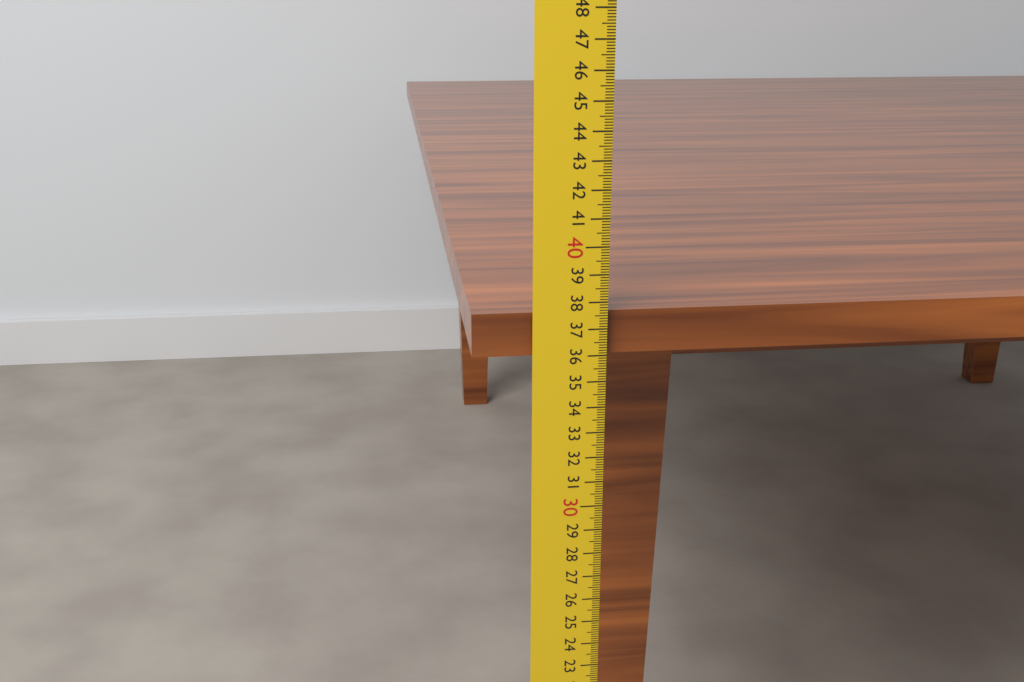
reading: 37.6 cm
